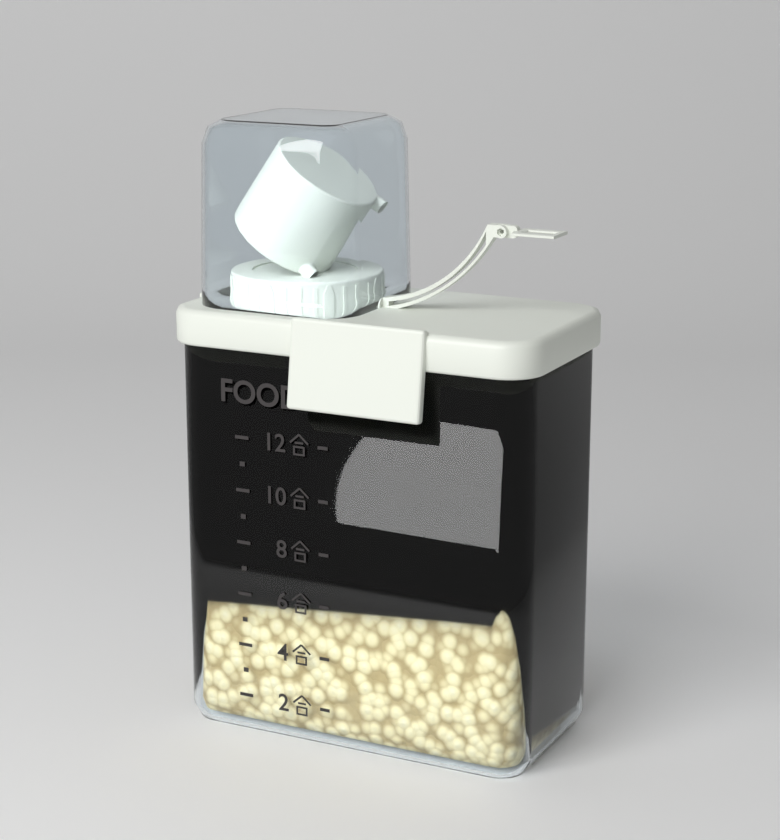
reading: 7 合
